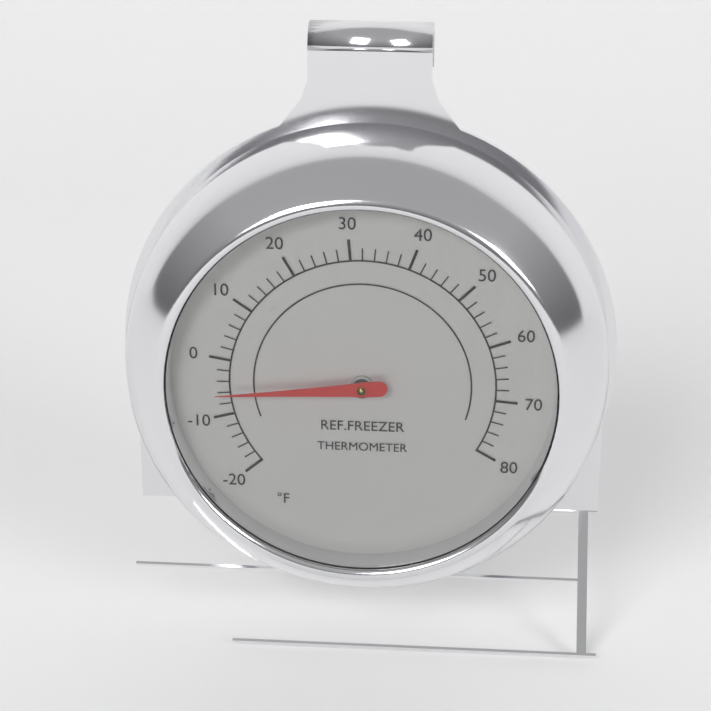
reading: -6 °F
